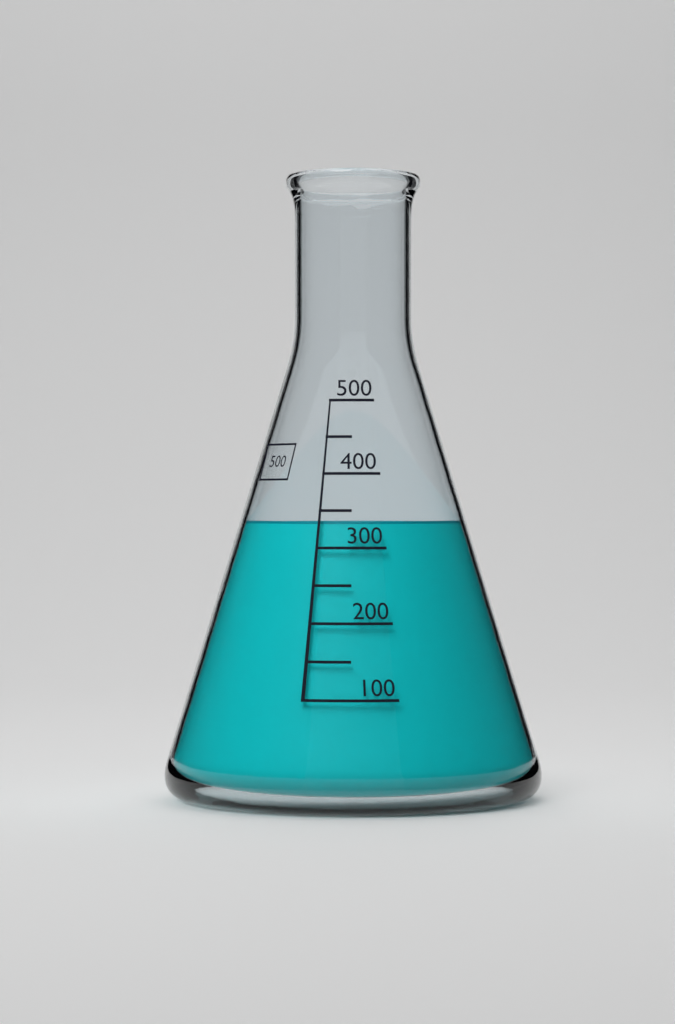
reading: 335 (no unit)
